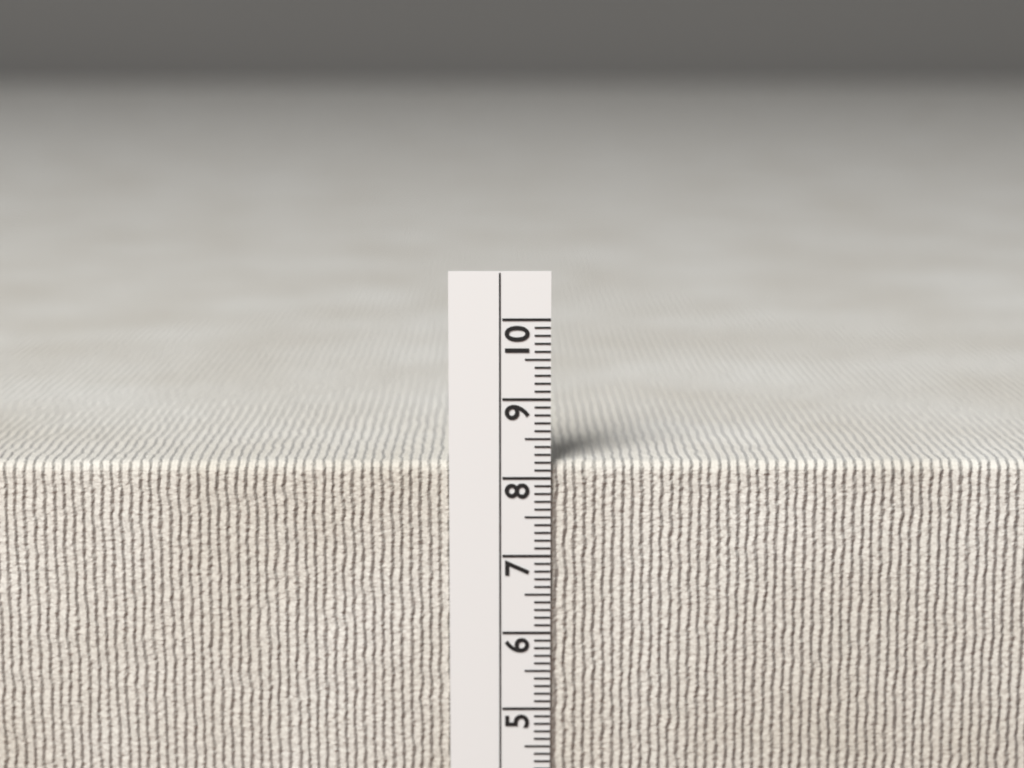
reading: 8.2 cm
